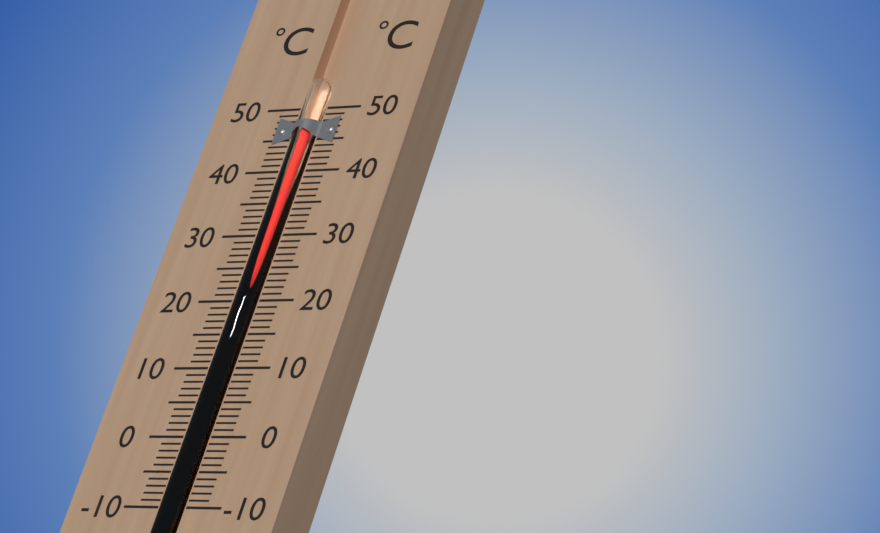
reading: 47 °C
